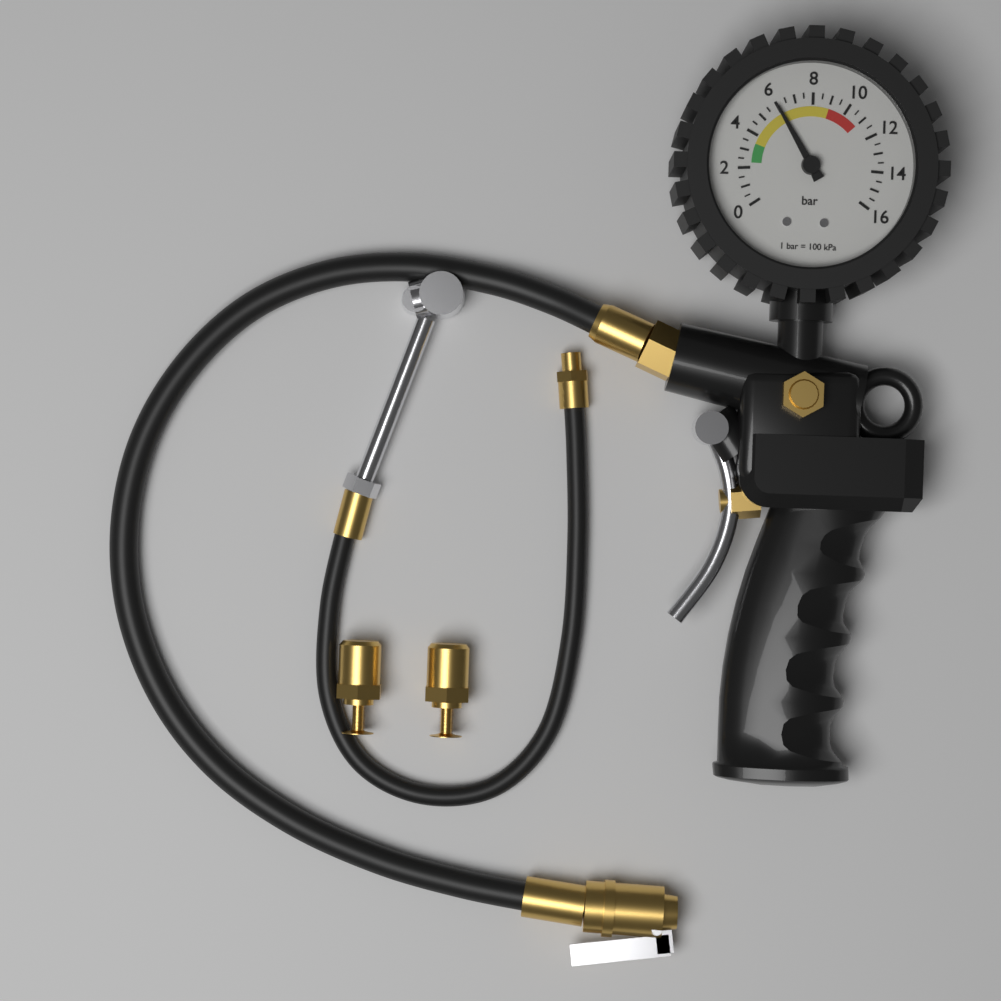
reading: 6.0 bar
